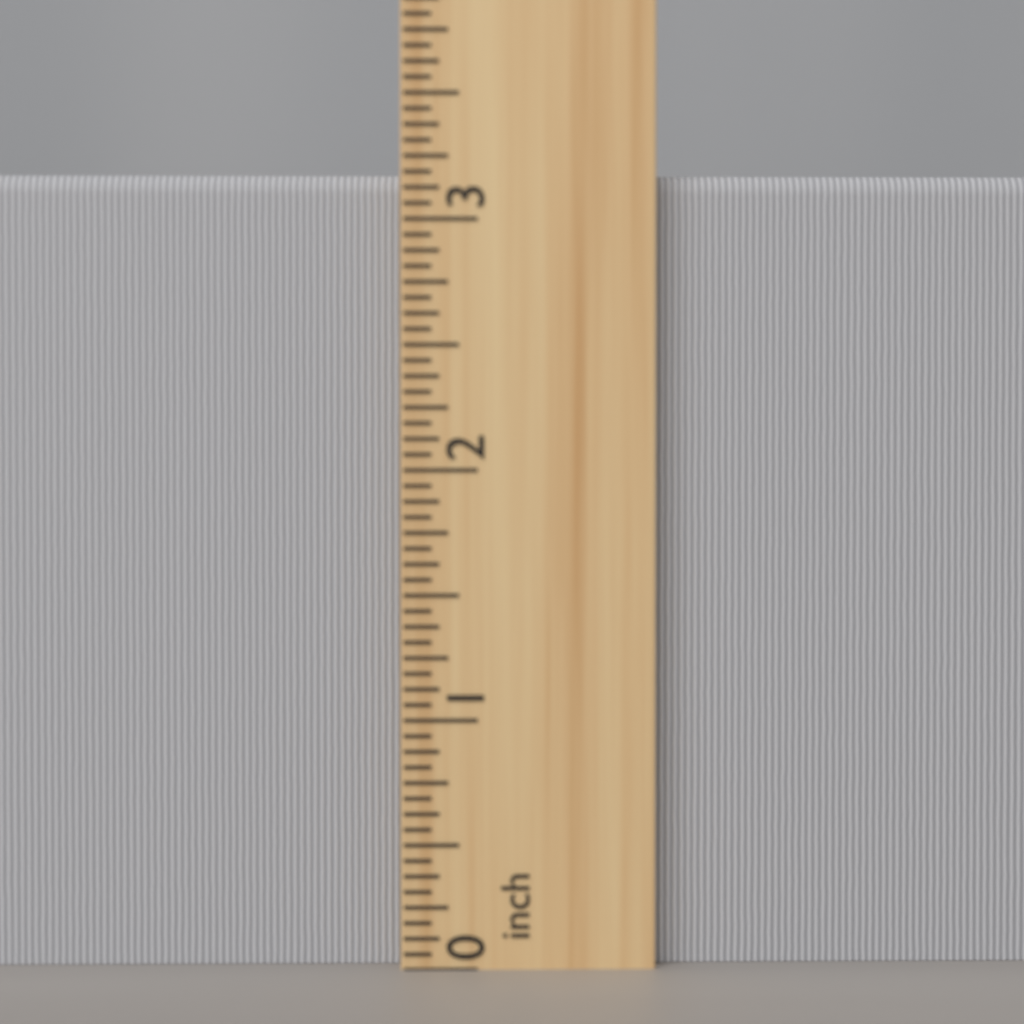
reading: 3.1875 inch
